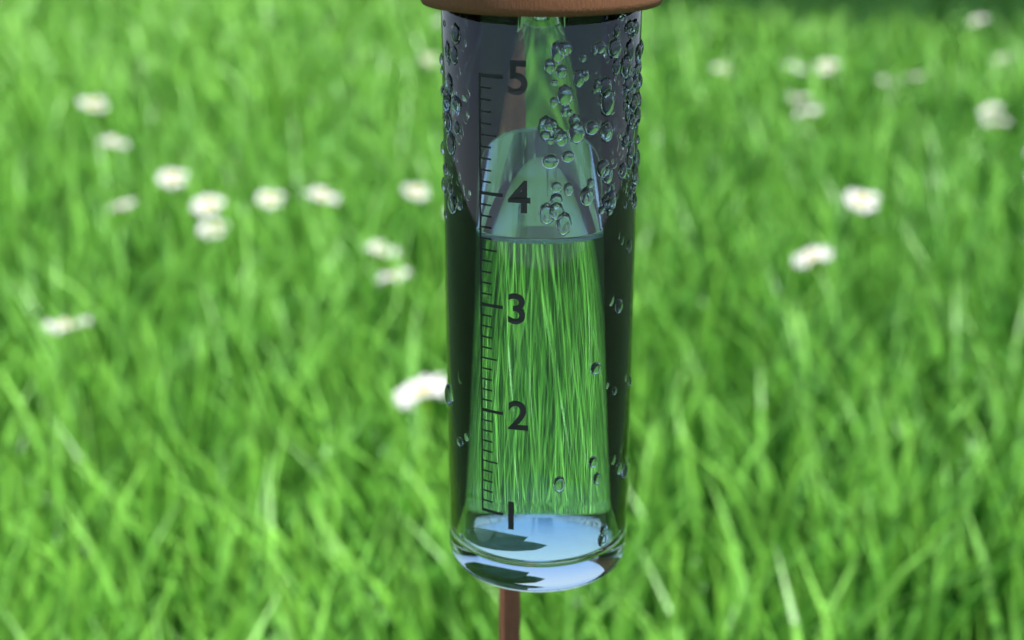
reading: 3.6 (no unit)
